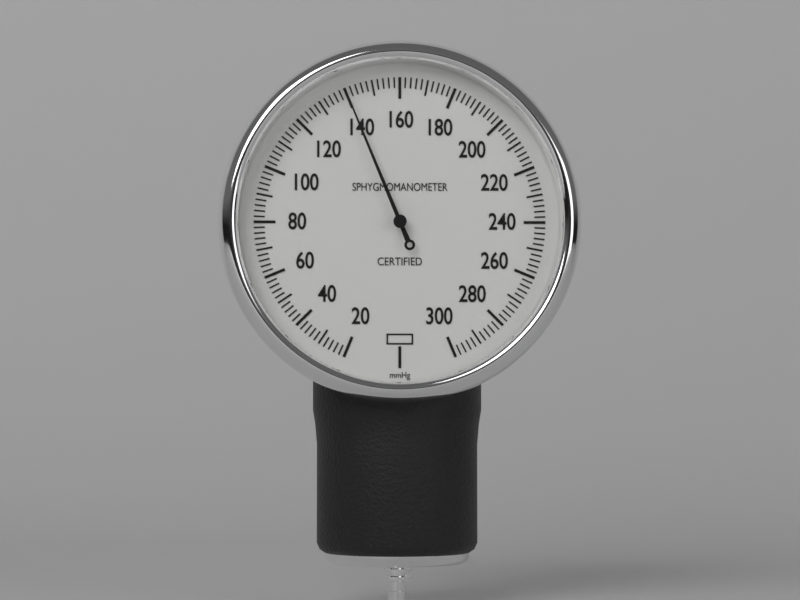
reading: 140 mmHg
